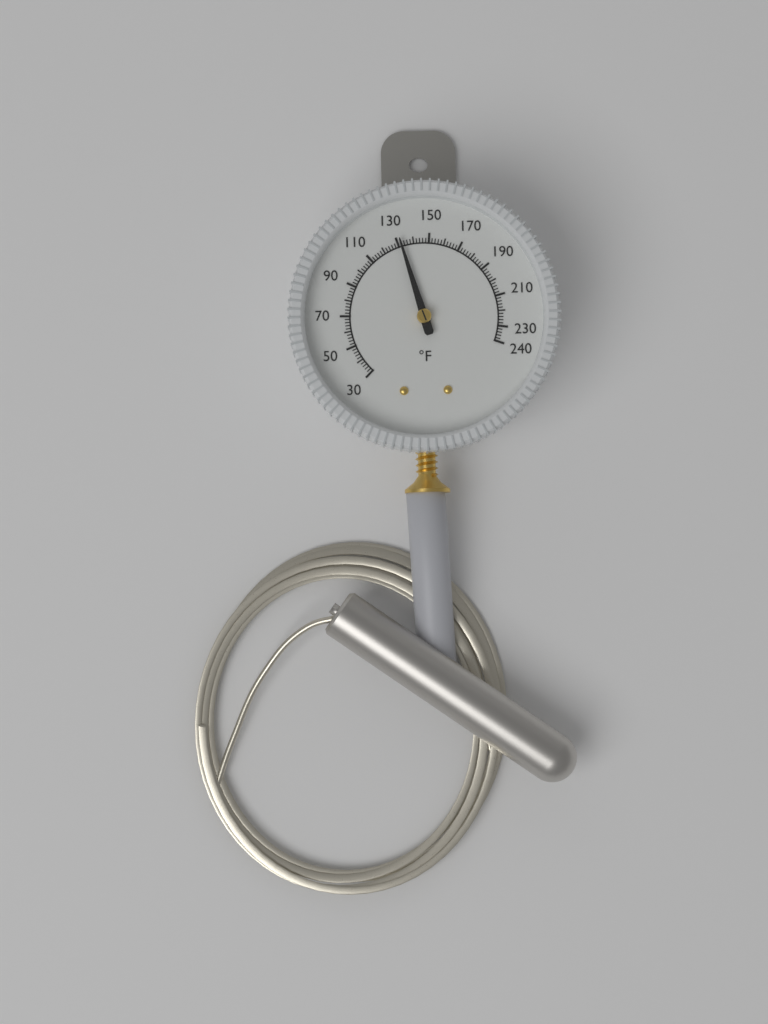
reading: 132 °F
